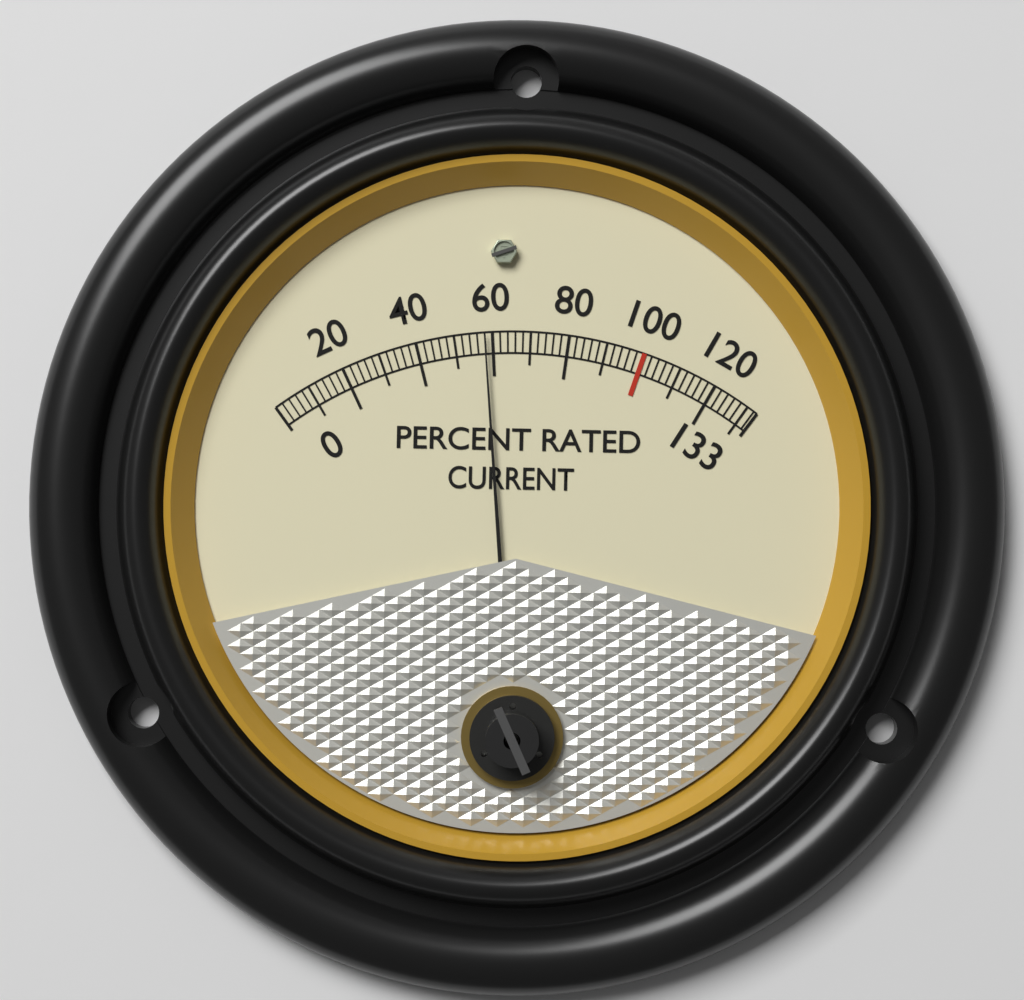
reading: 58 %
